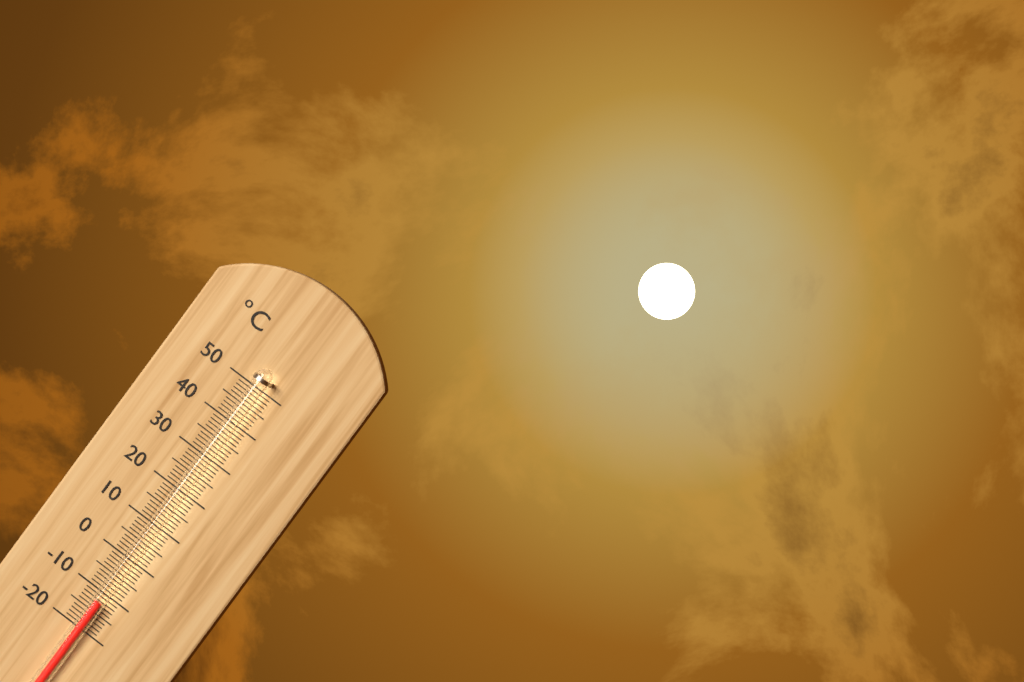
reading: -12 °C
